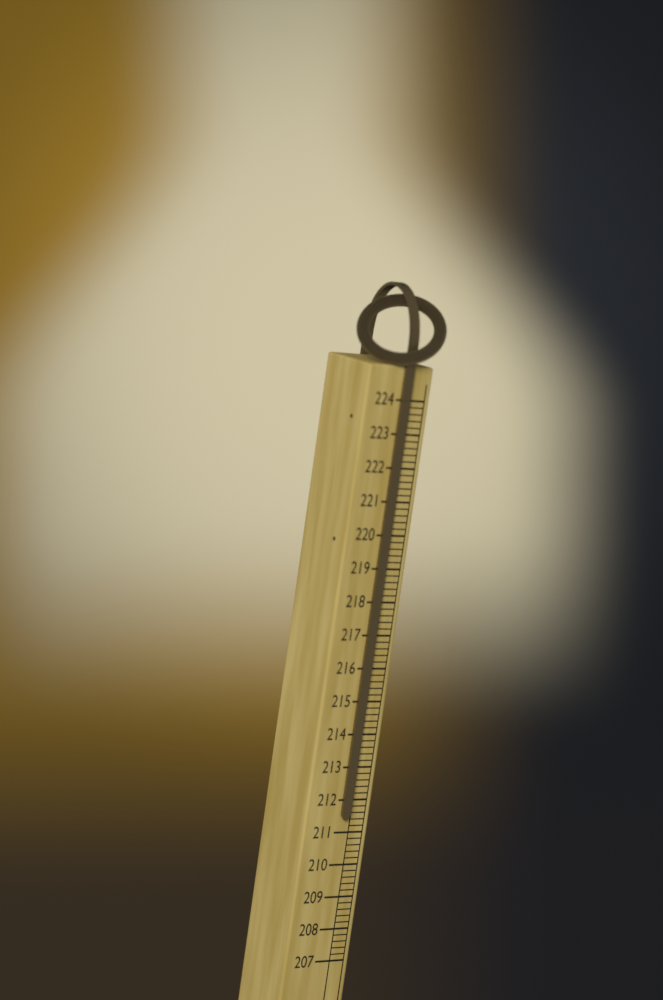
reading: 211.4 (no unit)
